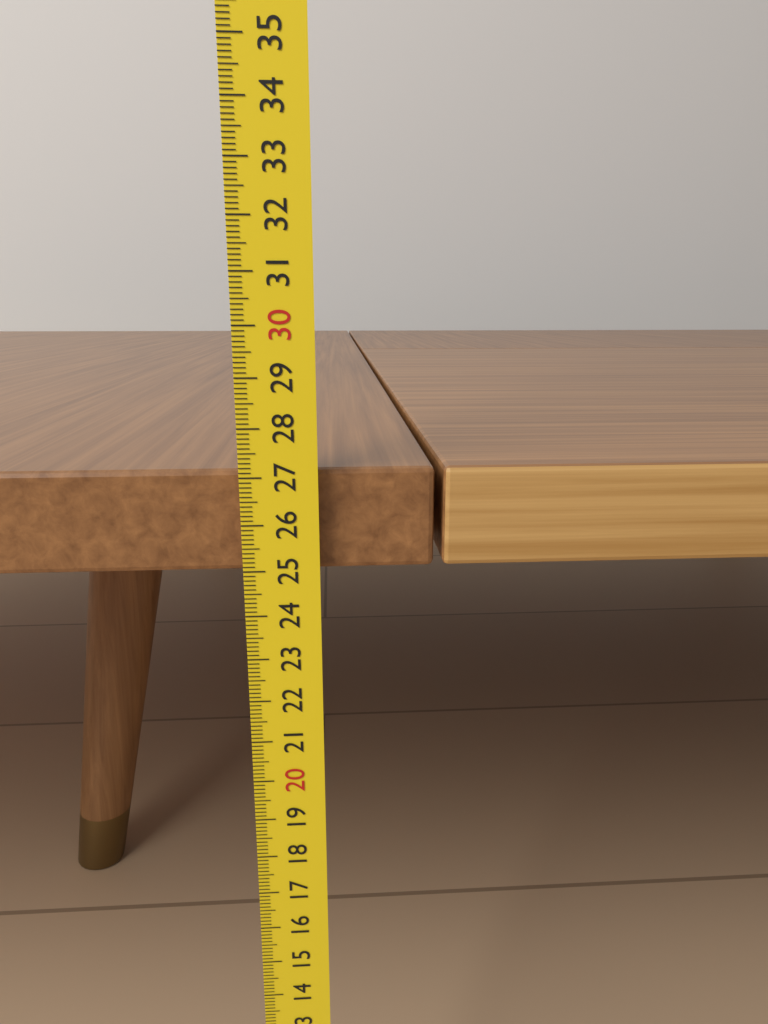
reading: 27.1 cm
